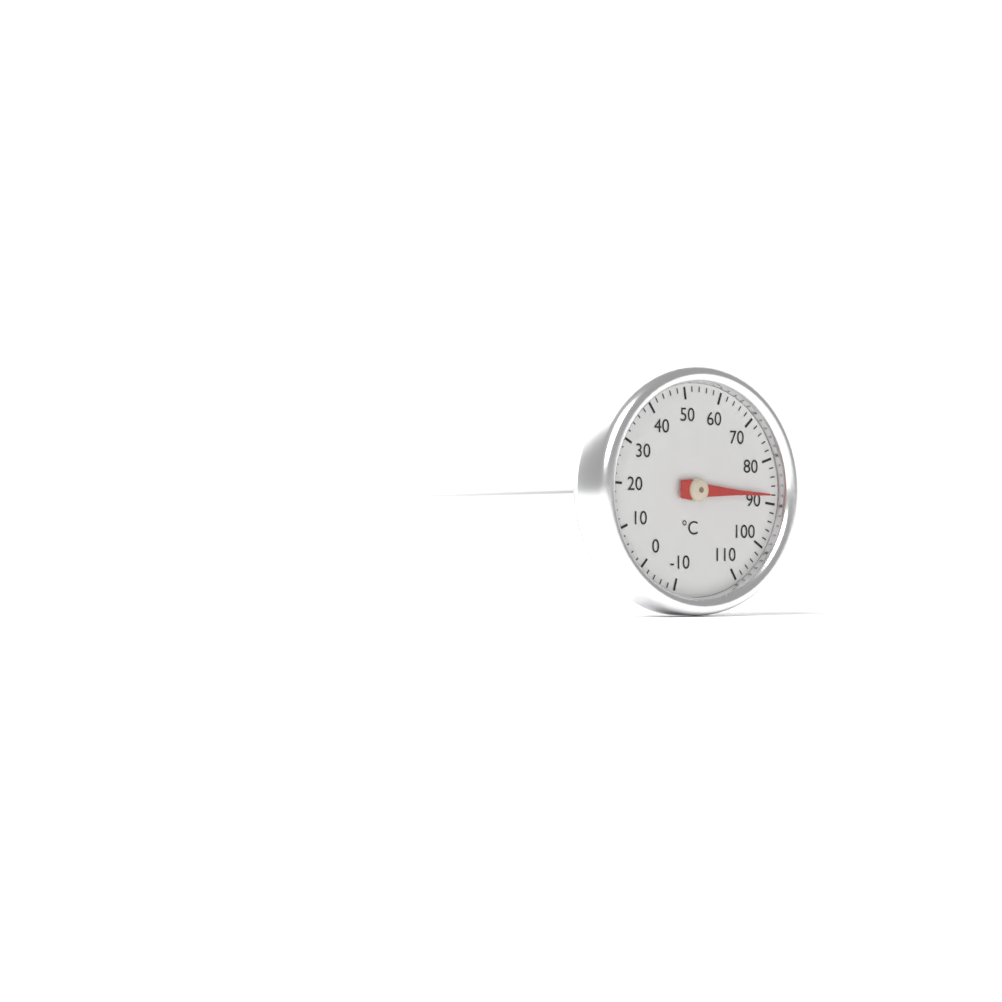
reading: 88 °C
